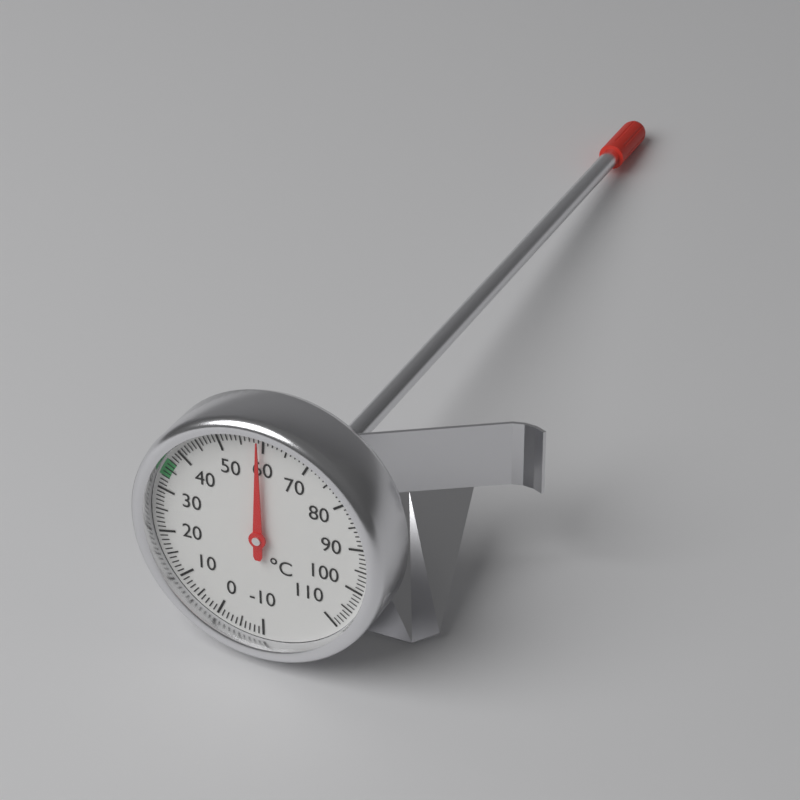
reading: 59 °C
